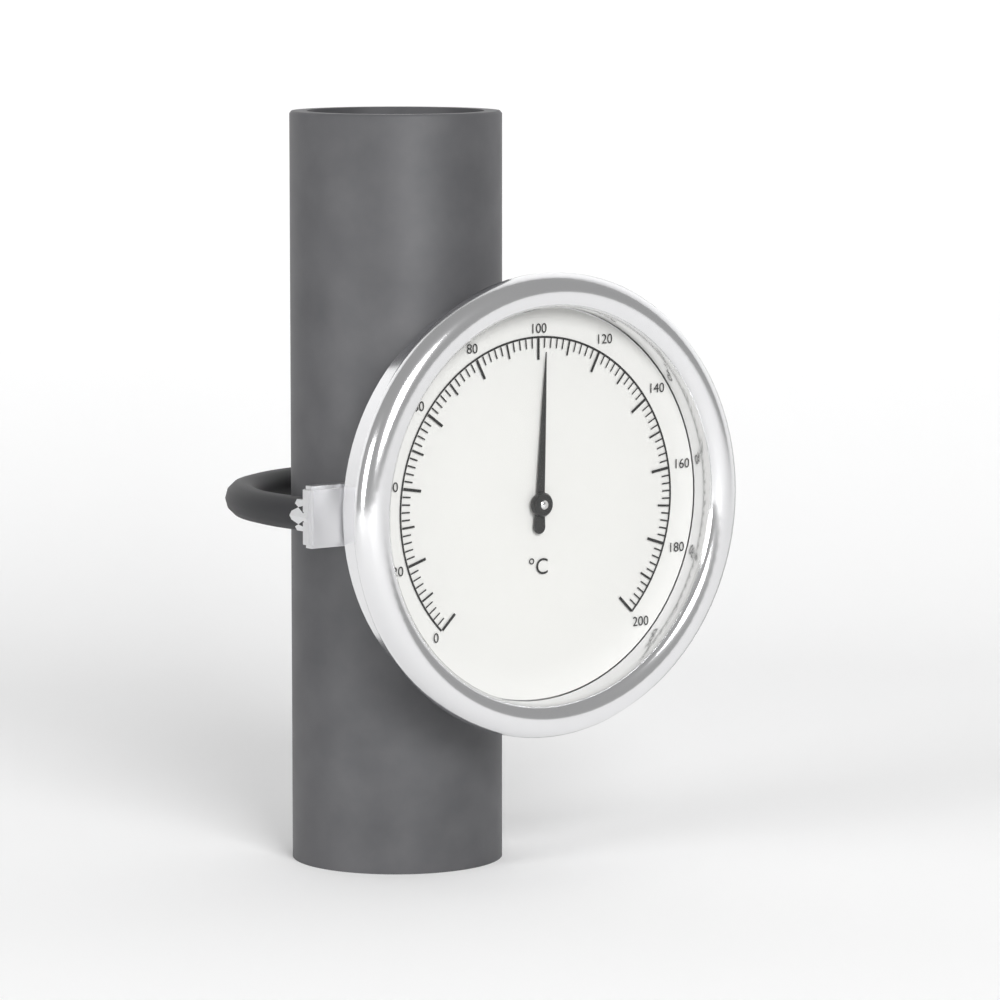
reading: 102 °C
